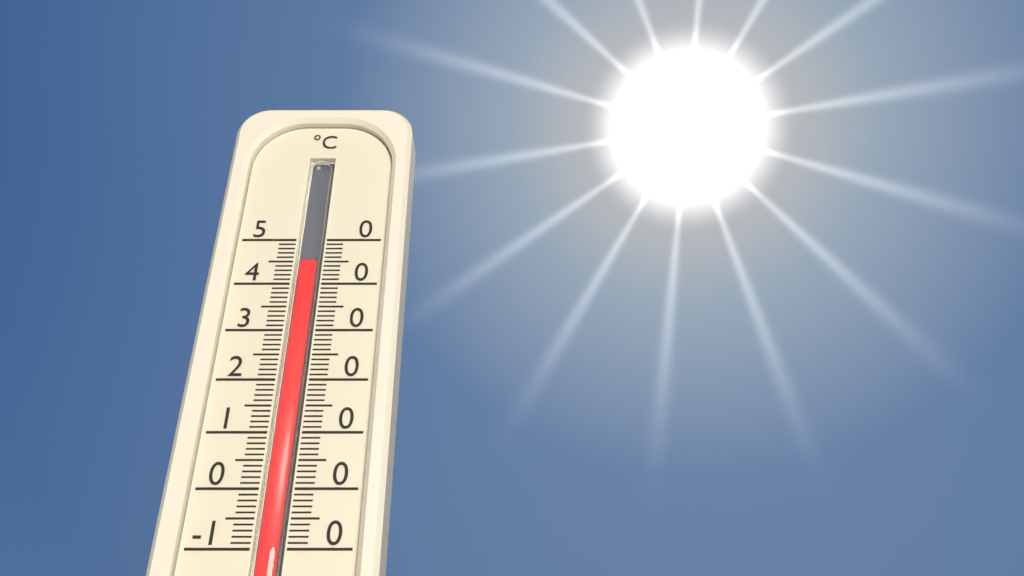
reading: 45 °C
